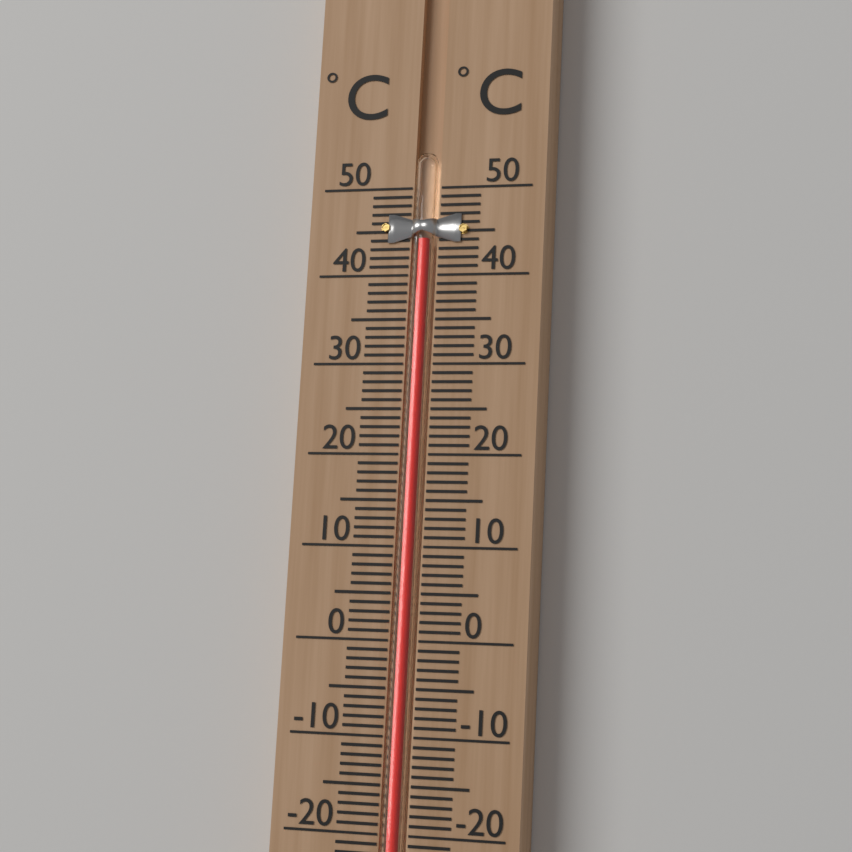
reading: 44 °C
